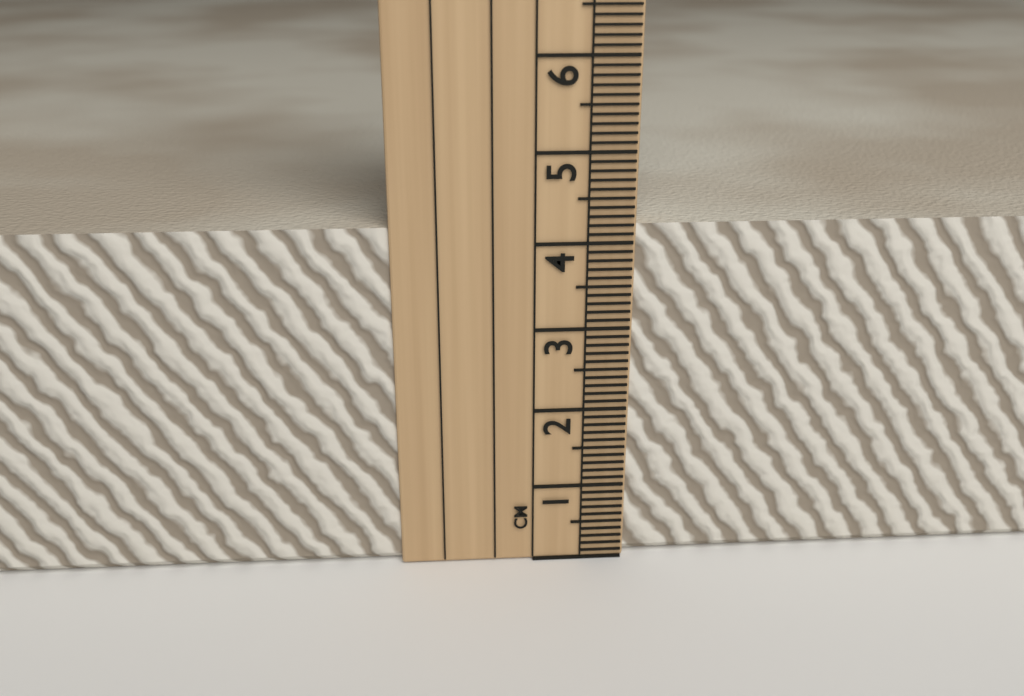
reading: 4.2 cm
